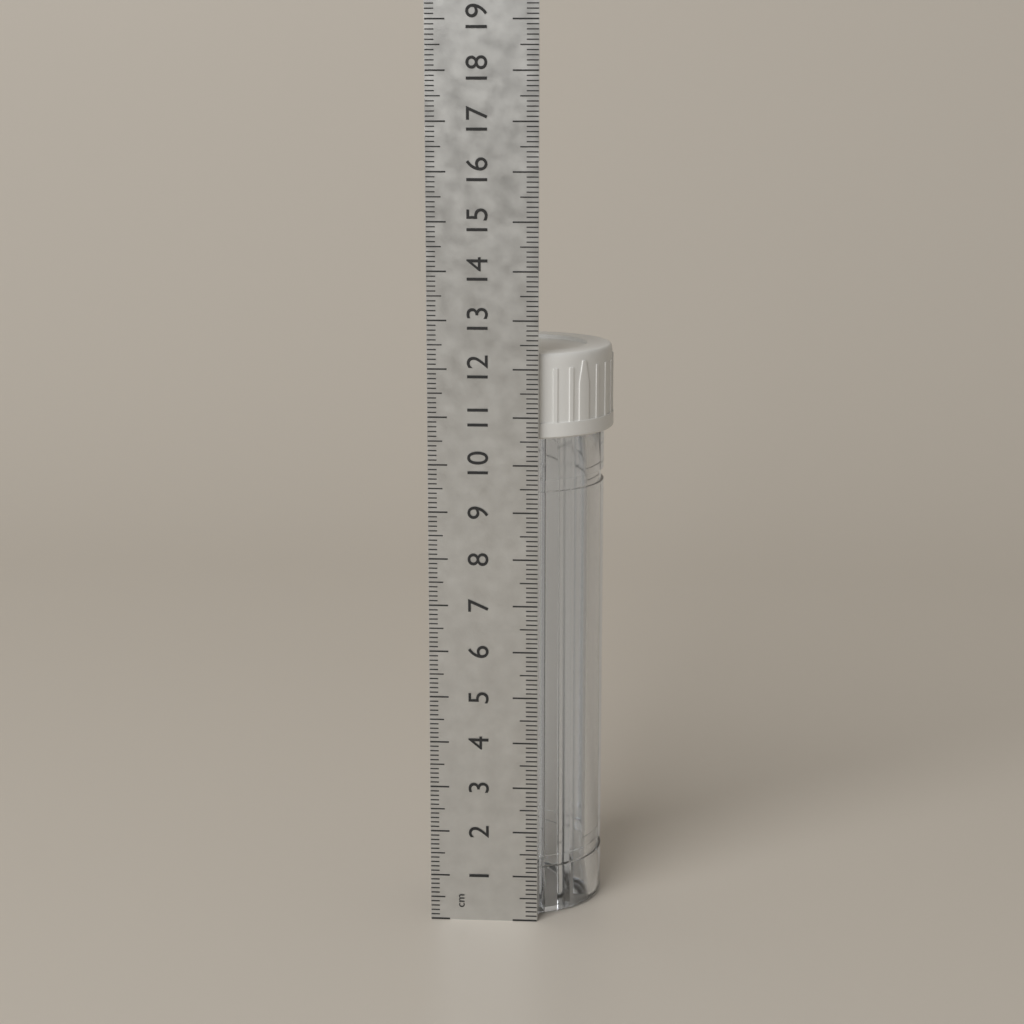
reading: 12.3 cm
